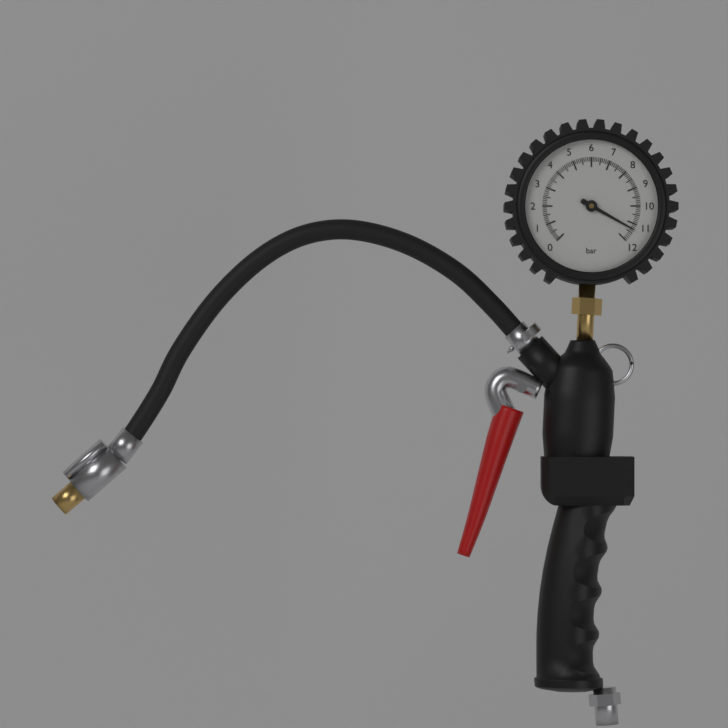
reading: 11.3 bar
